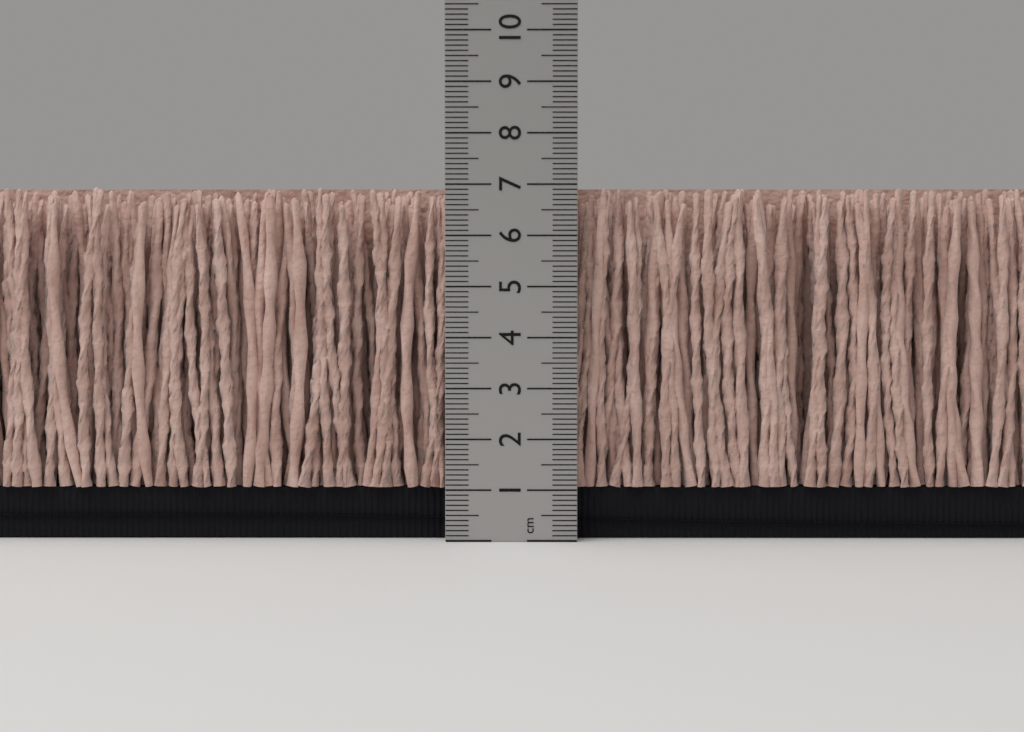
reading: 7.0 cm
